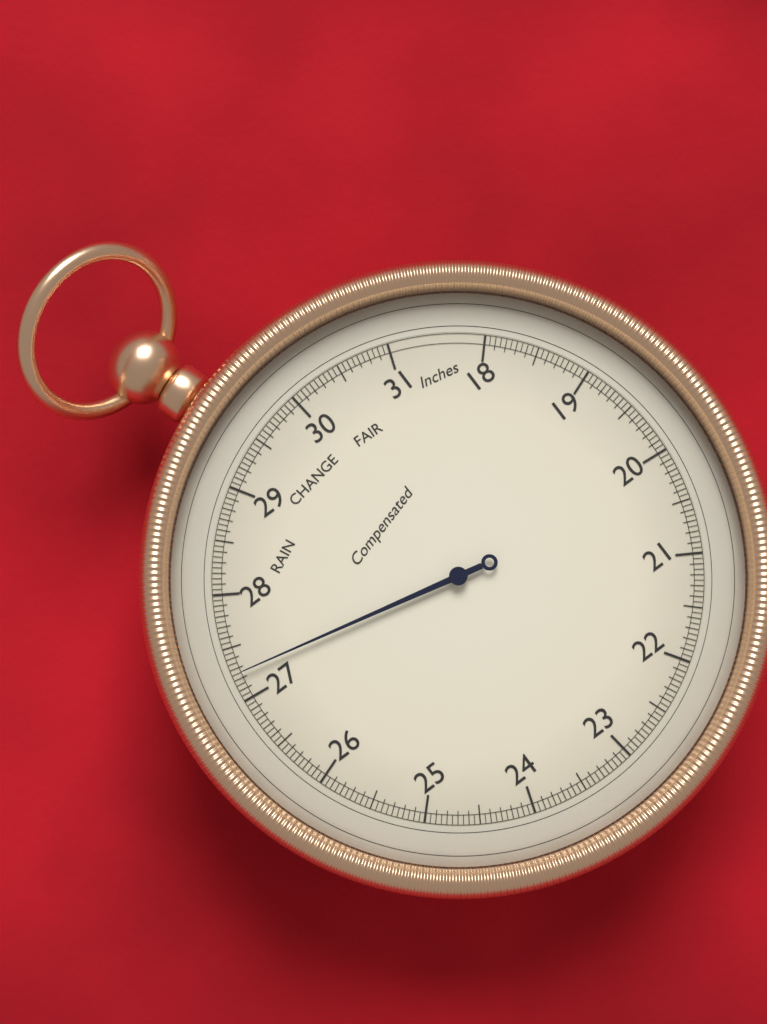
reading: 27.25 inHg
